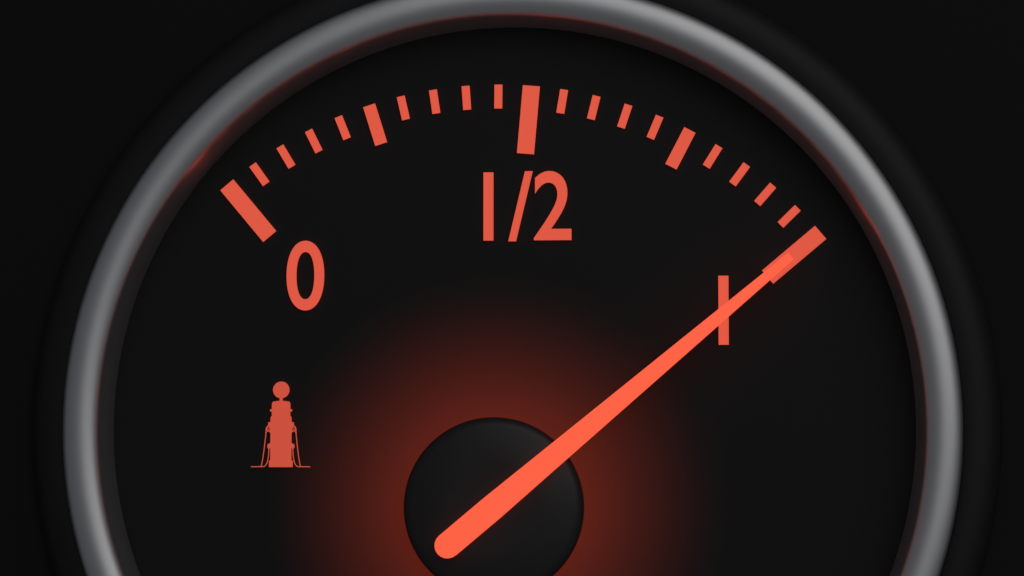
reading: 1.00 (no unit)
